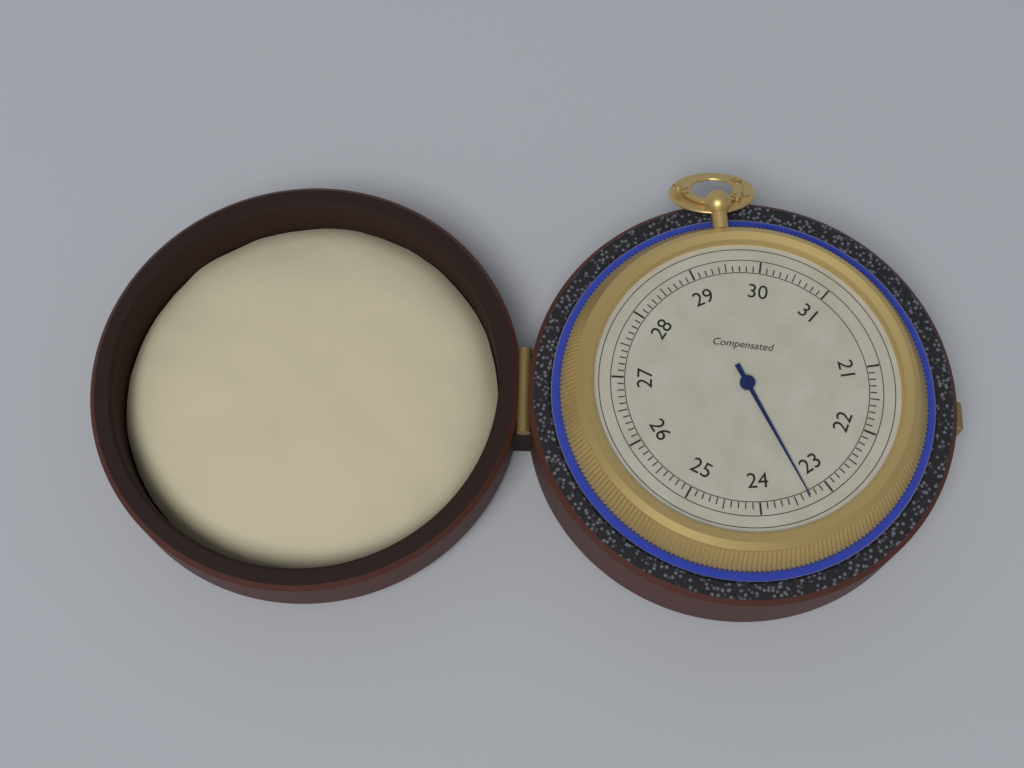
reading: 23.3 (no unit)
